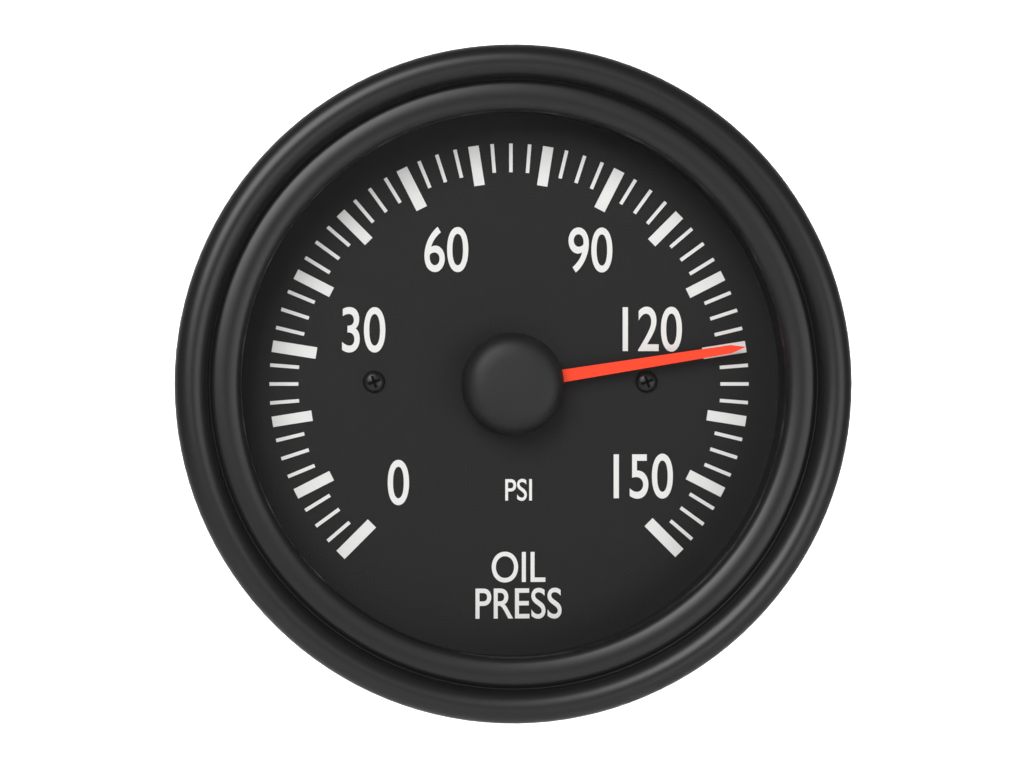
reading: 120.0 psi
